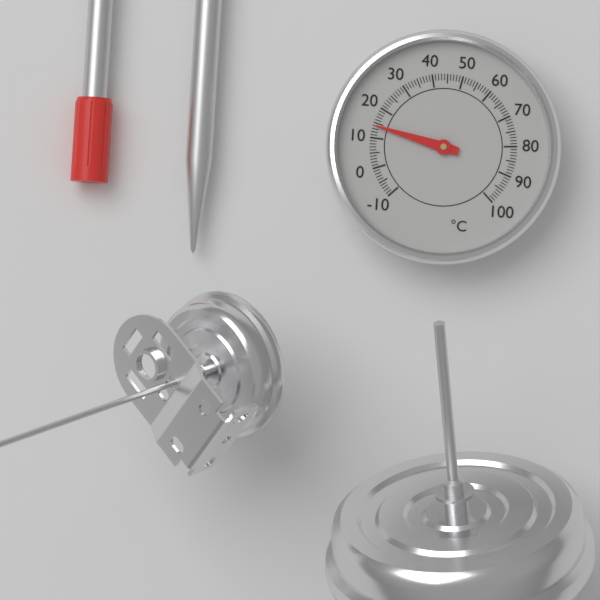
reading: 14 °C
